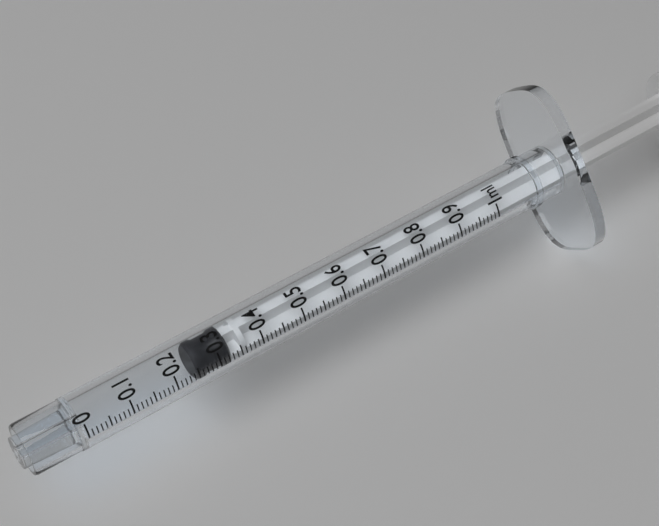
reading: 0.25 ml
